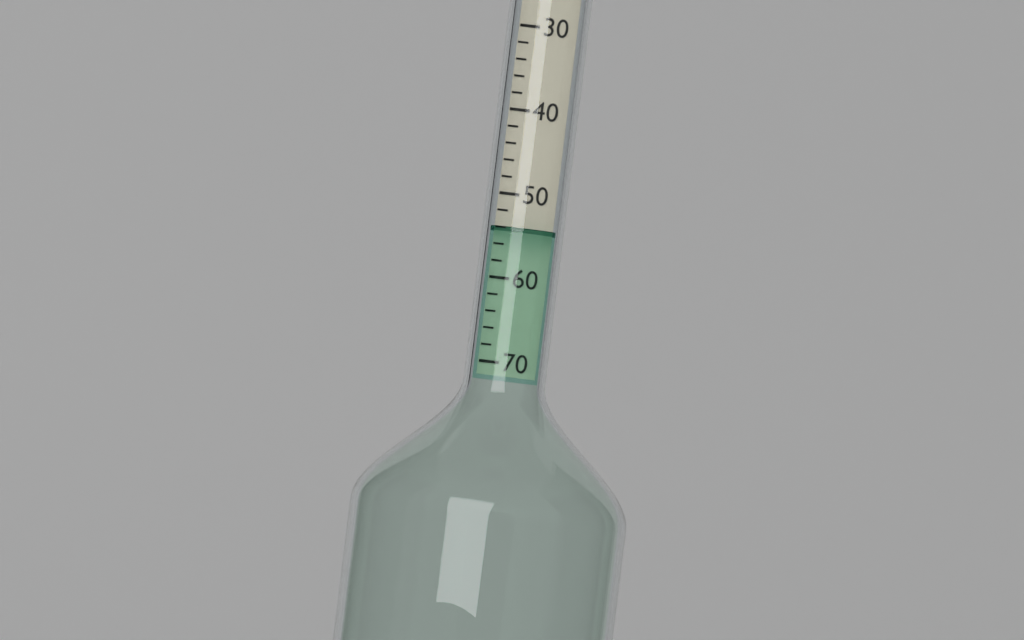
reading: 54 (no unit)
